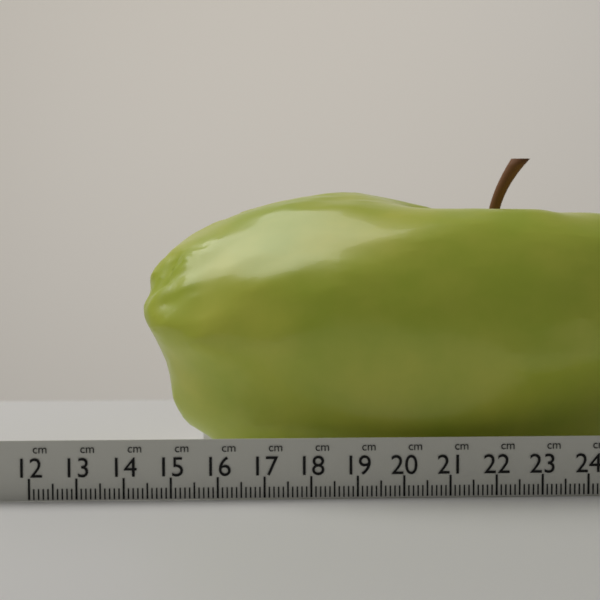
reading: 14.2 cm
